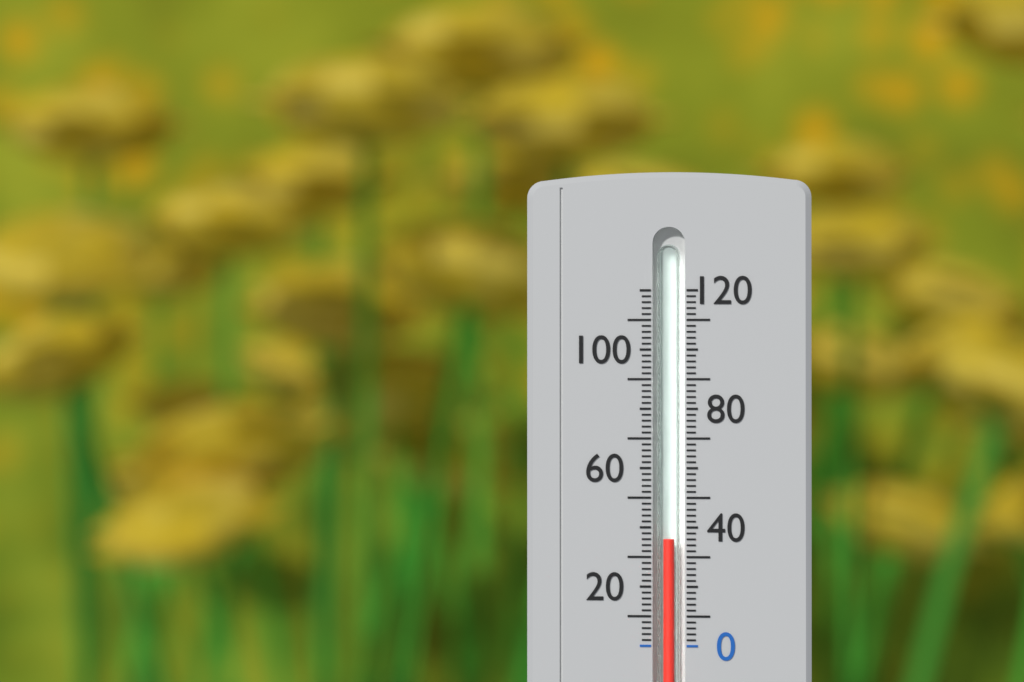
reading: 36 (no unit)
